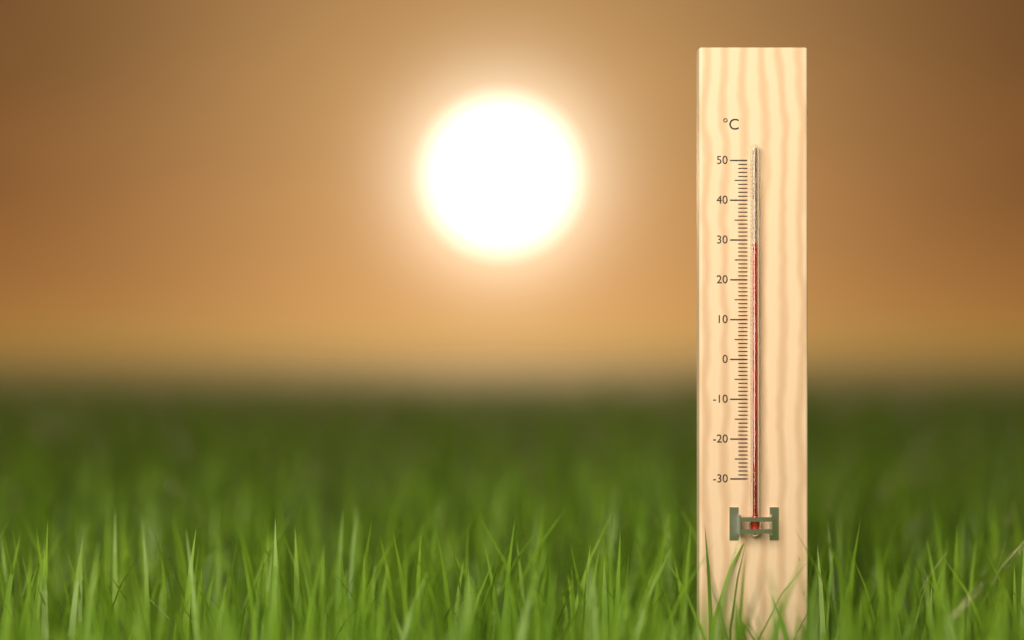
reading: 29 °C
